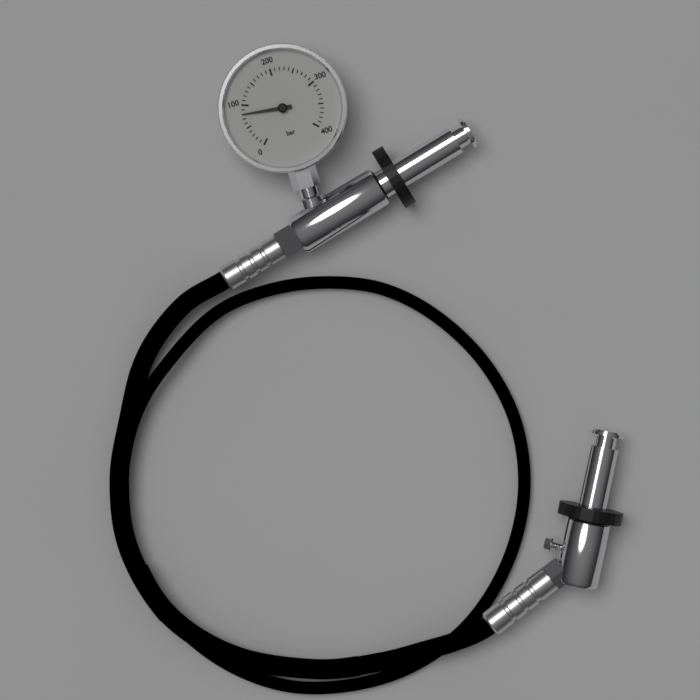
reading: 80 bar
